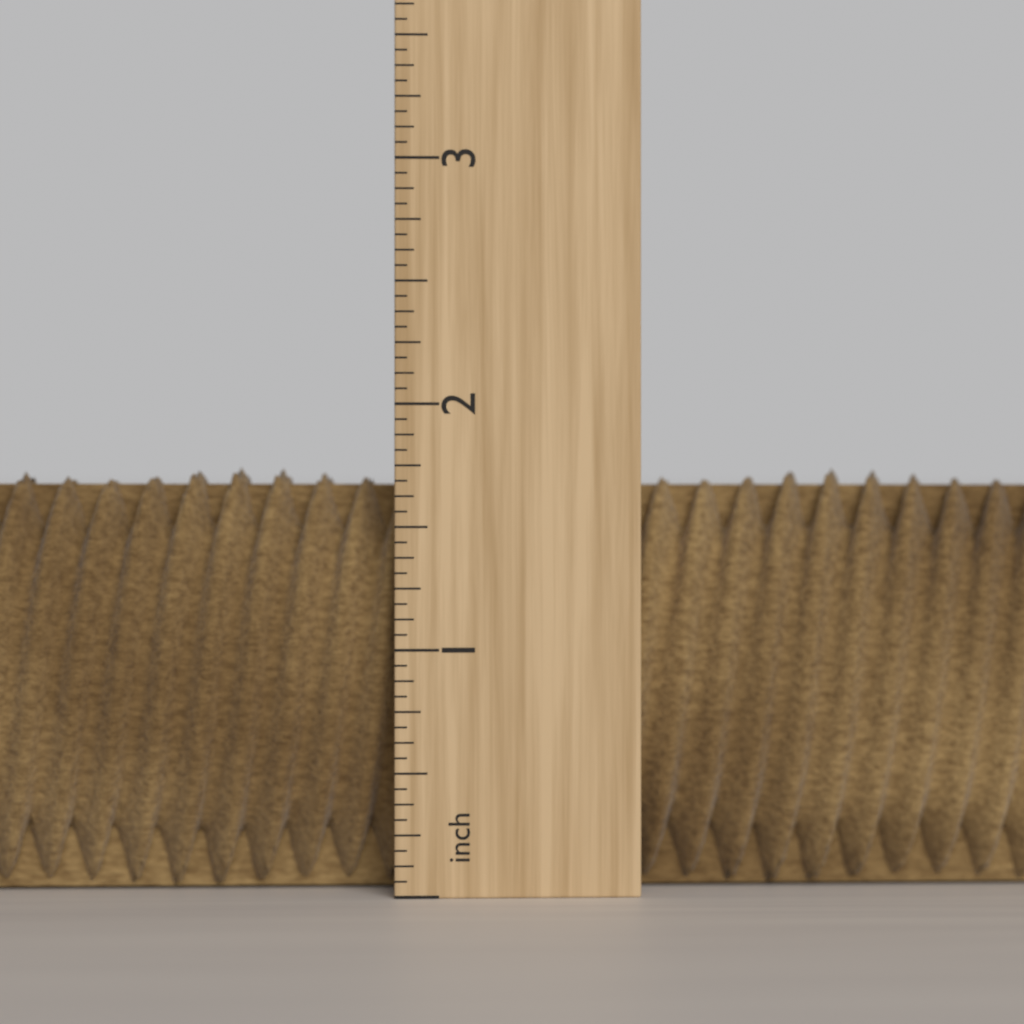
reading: 1.7500 inch
